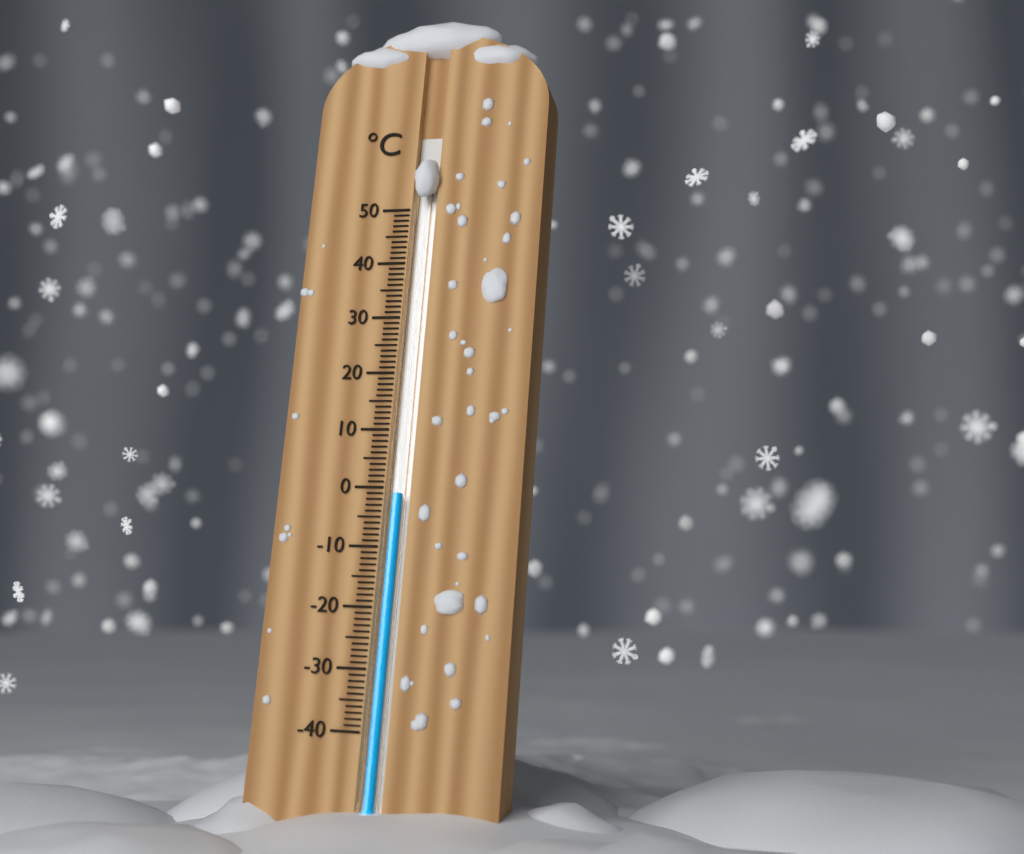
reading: -1 °C
